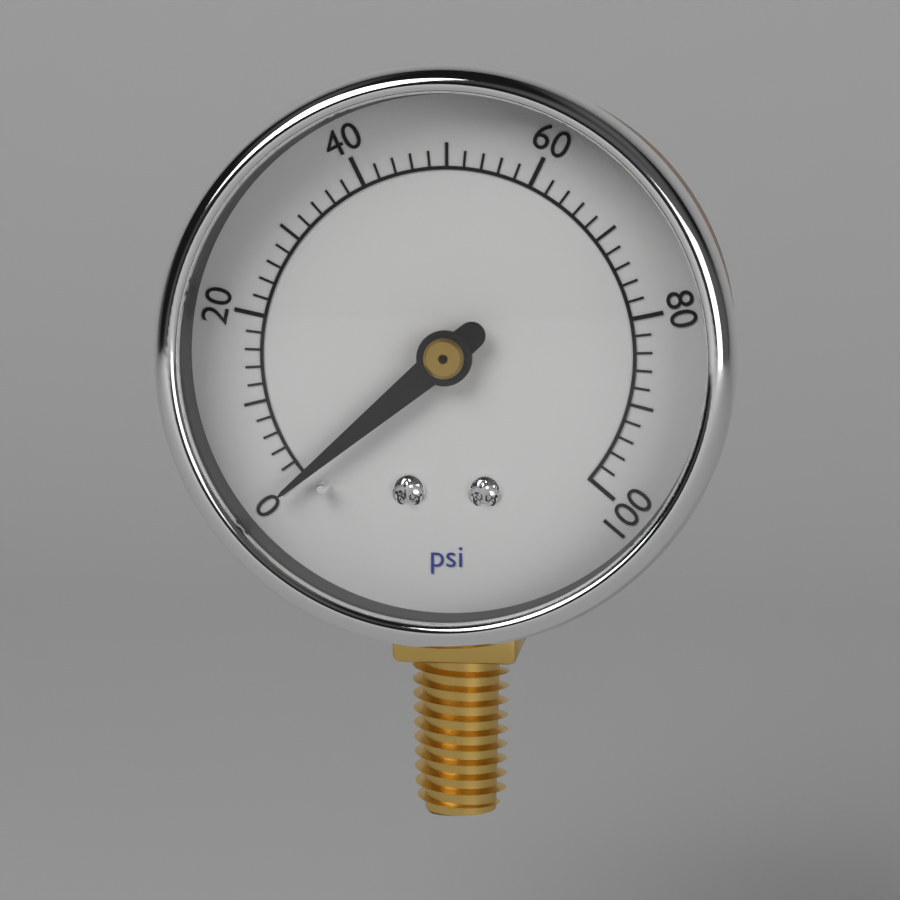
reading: 0 psi
